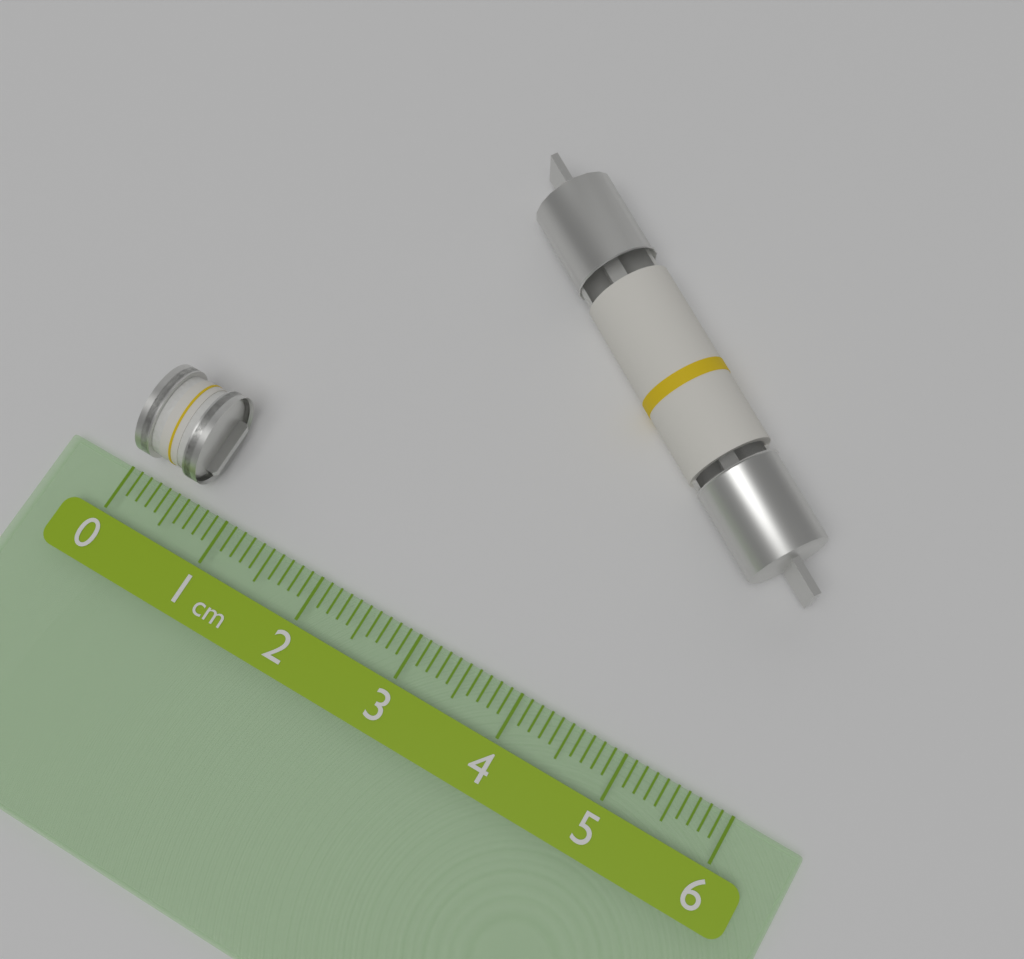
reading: 0.7 cm
